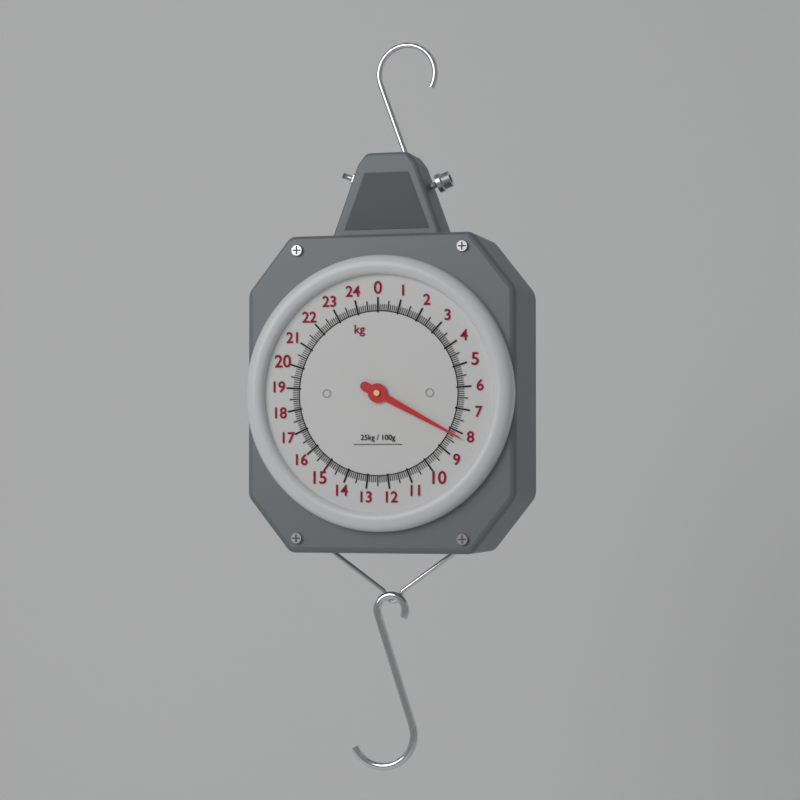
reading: 8.2 kg
